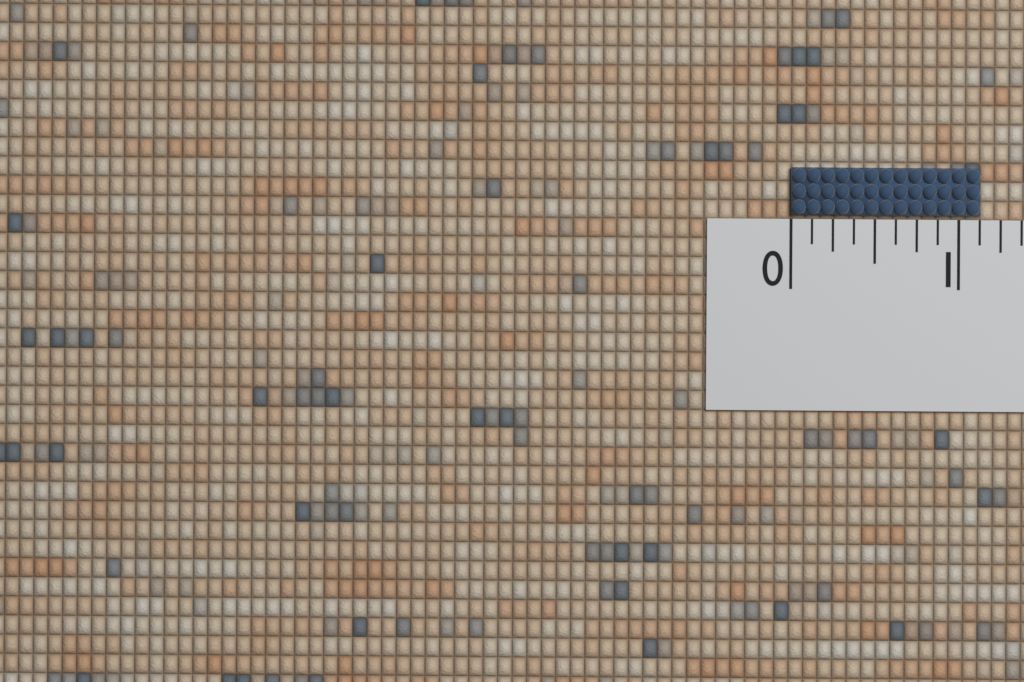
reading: 1.125 (no unit)
